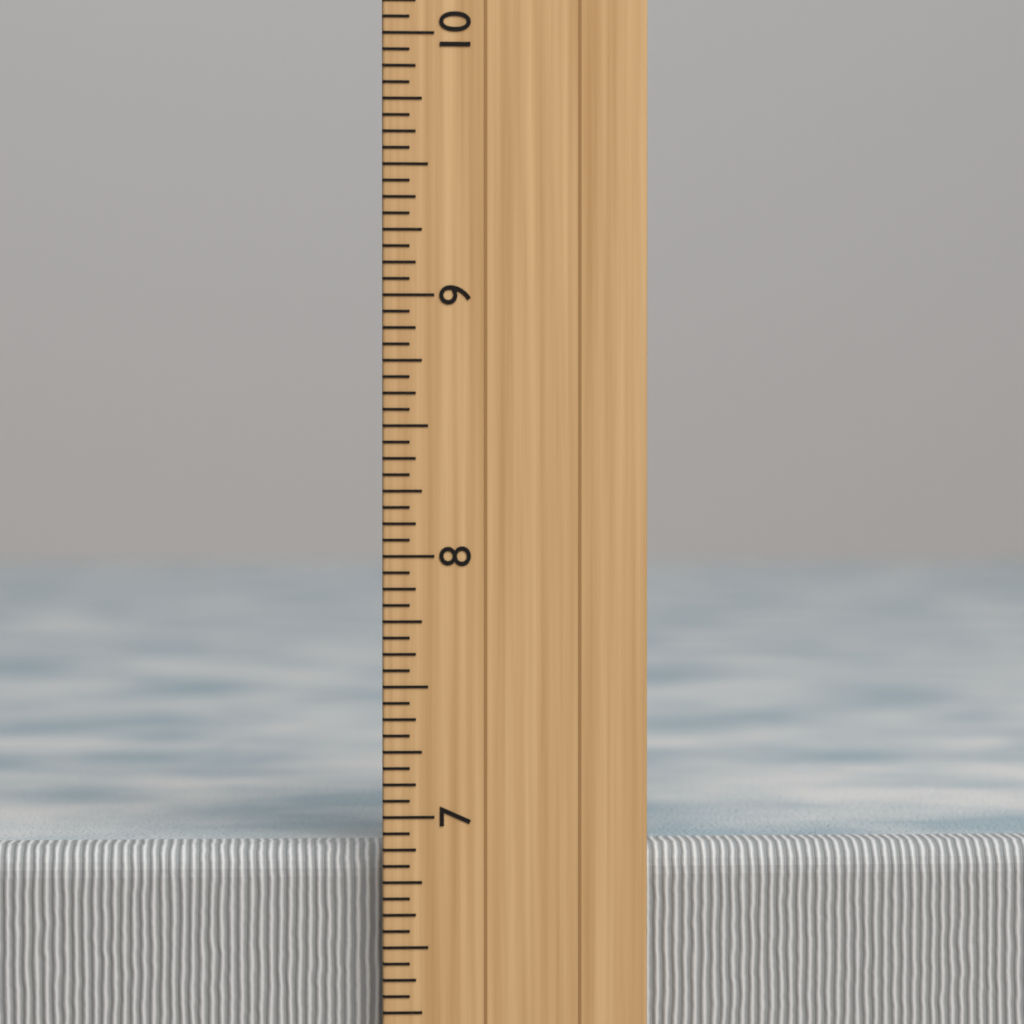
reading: 6.8750 inch
